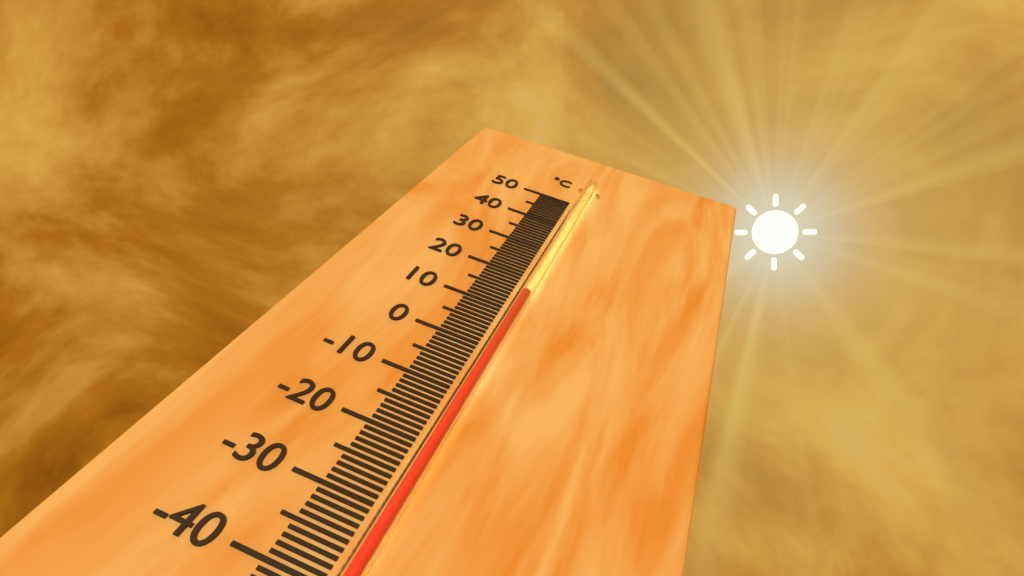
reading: 14 °C
